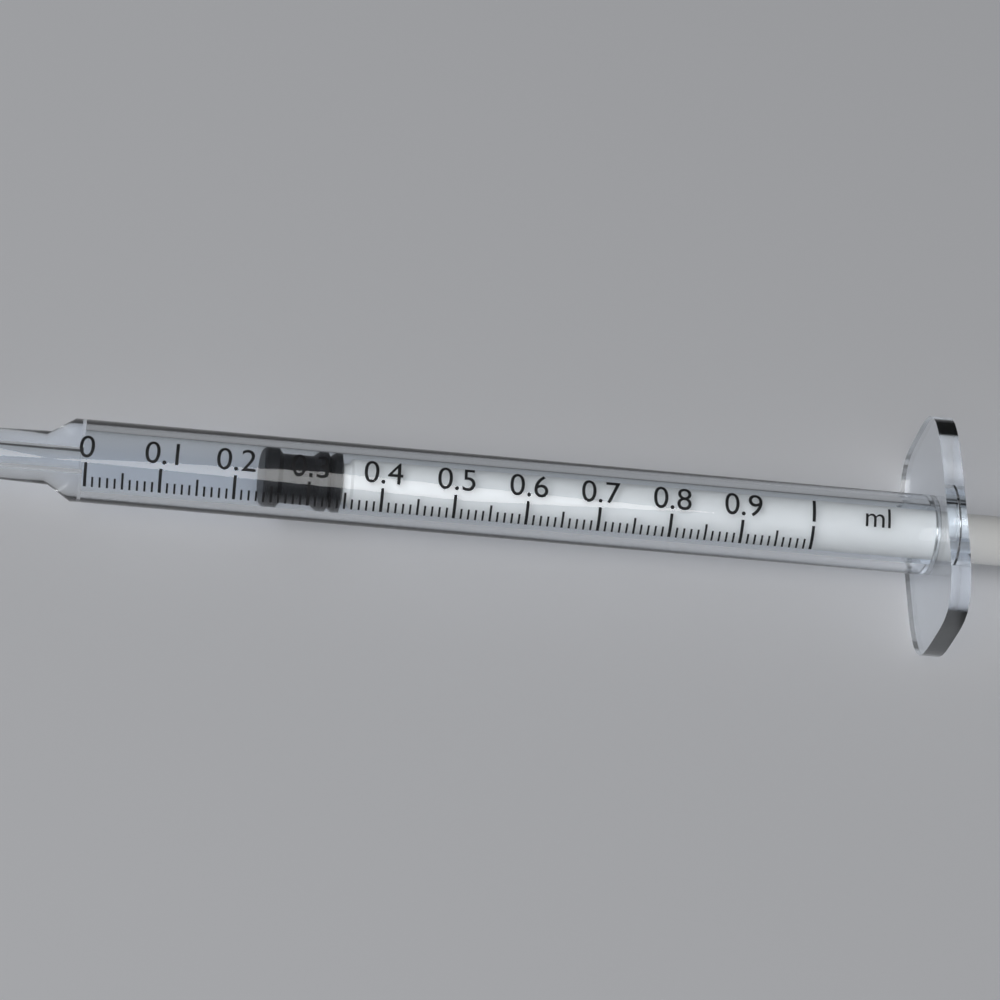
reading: 0.24 ml
